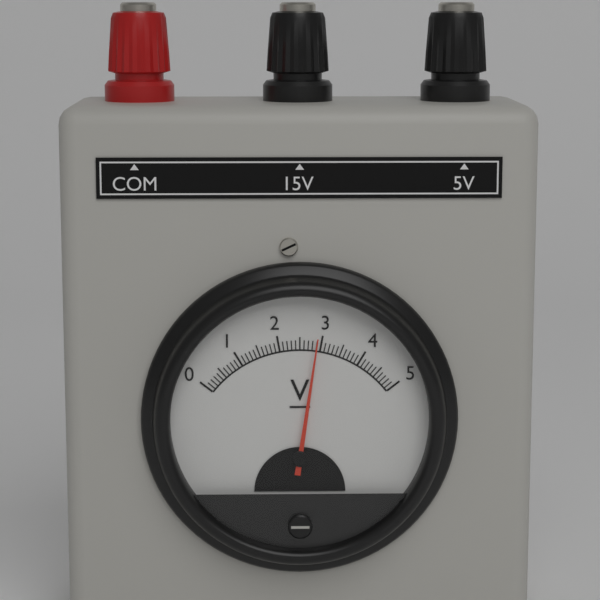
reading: 2.9 V
